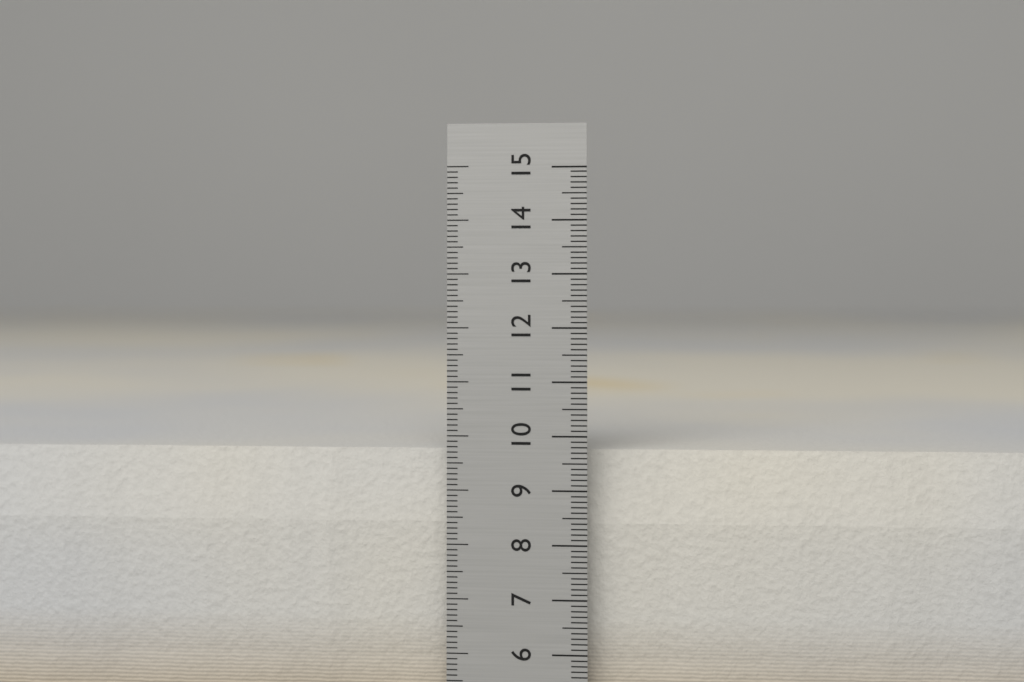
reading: 9.7 cm
